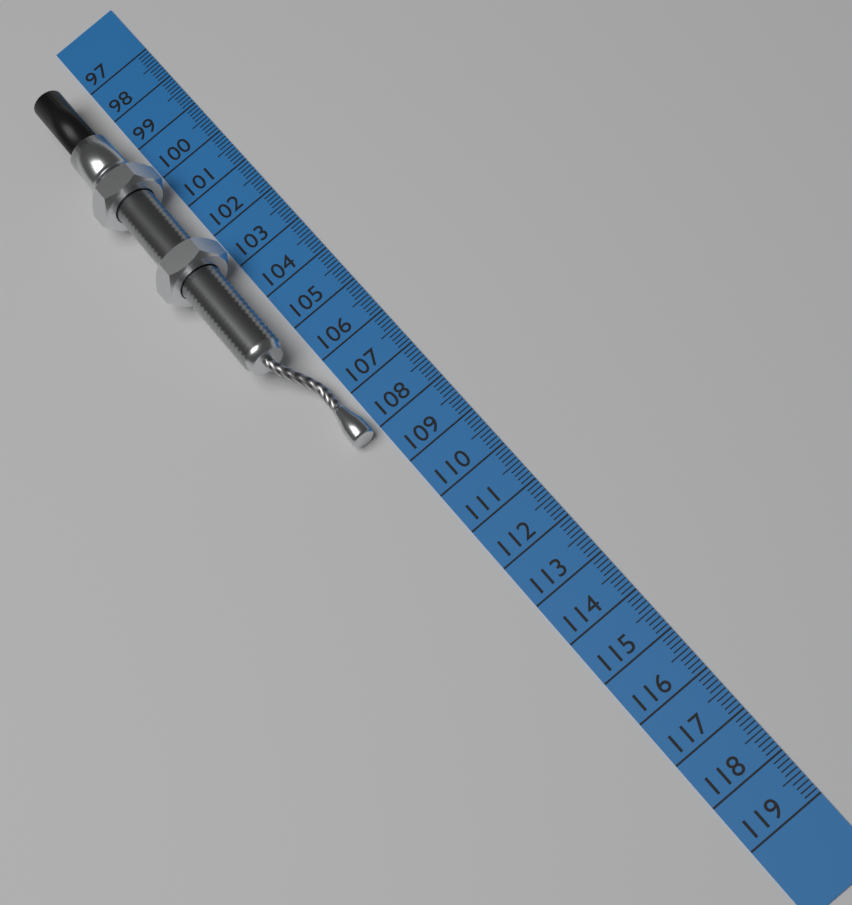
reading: 108.1 cm
